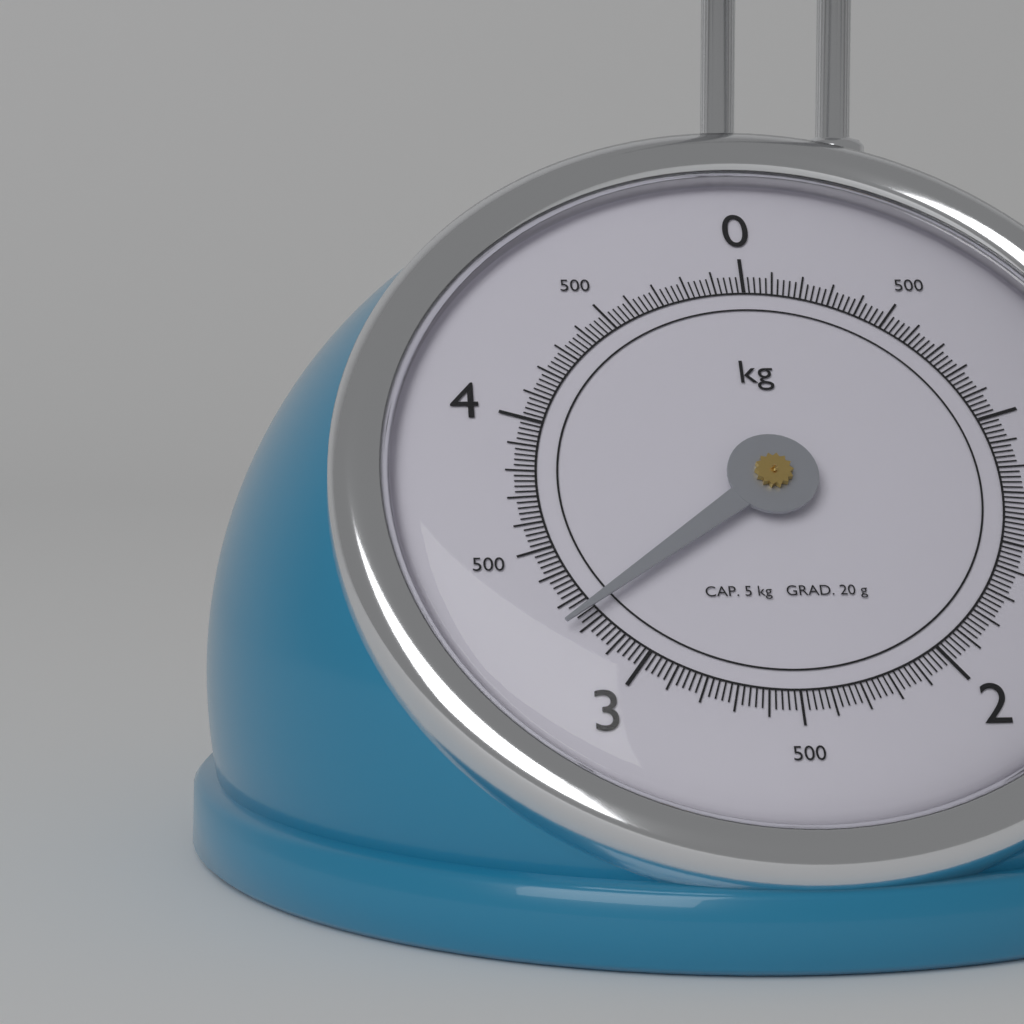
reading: 3.24 kg
